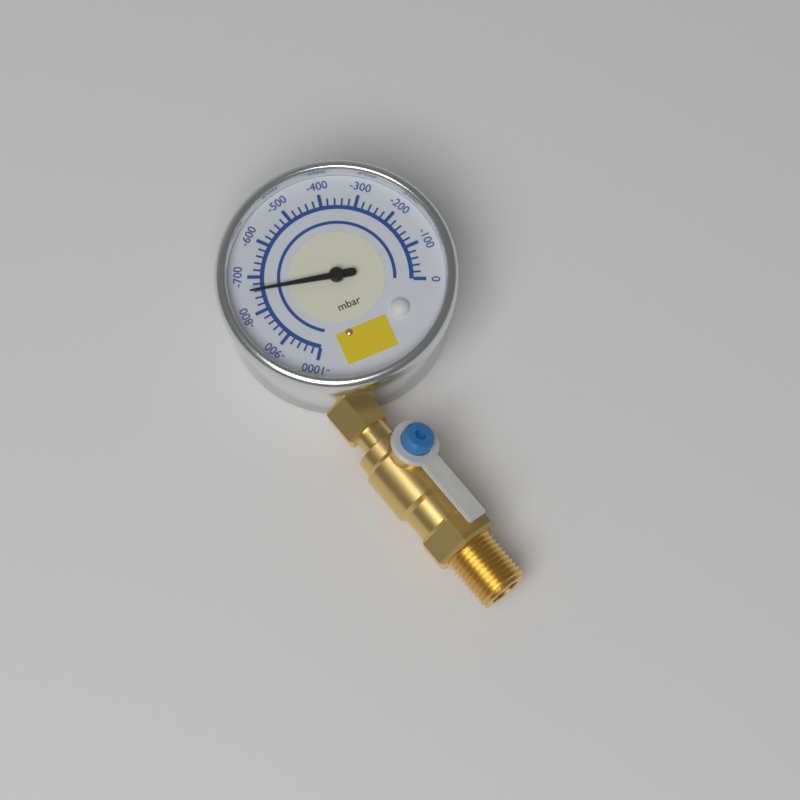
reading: -740 mbar
